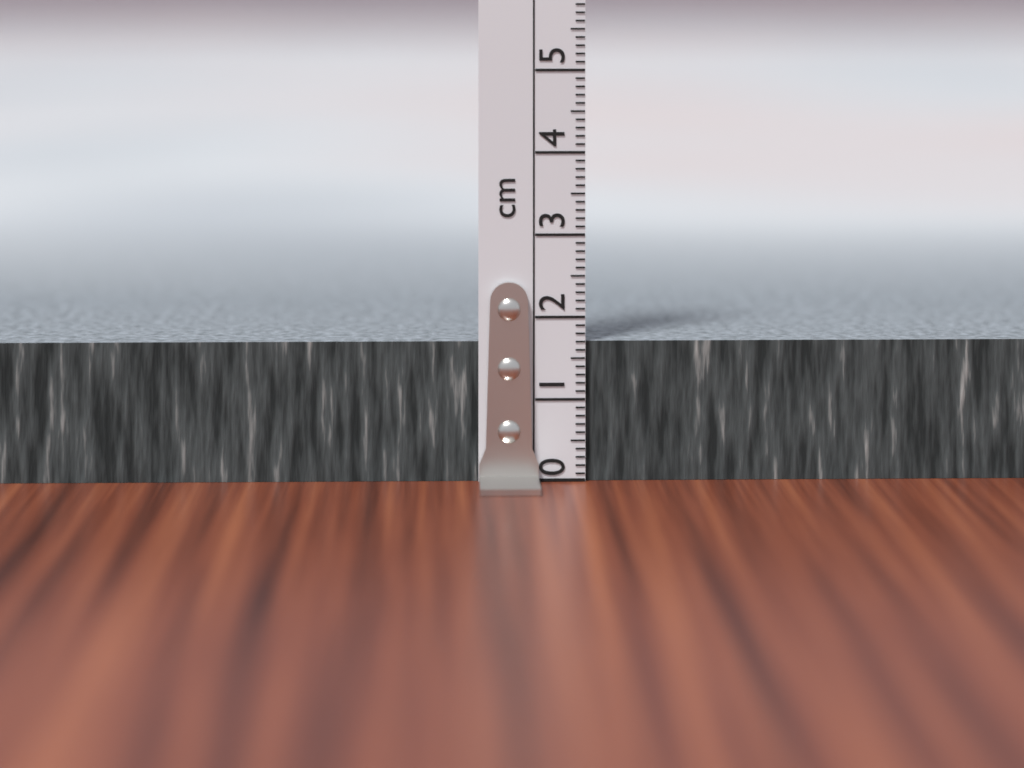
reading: 1.7 cm
